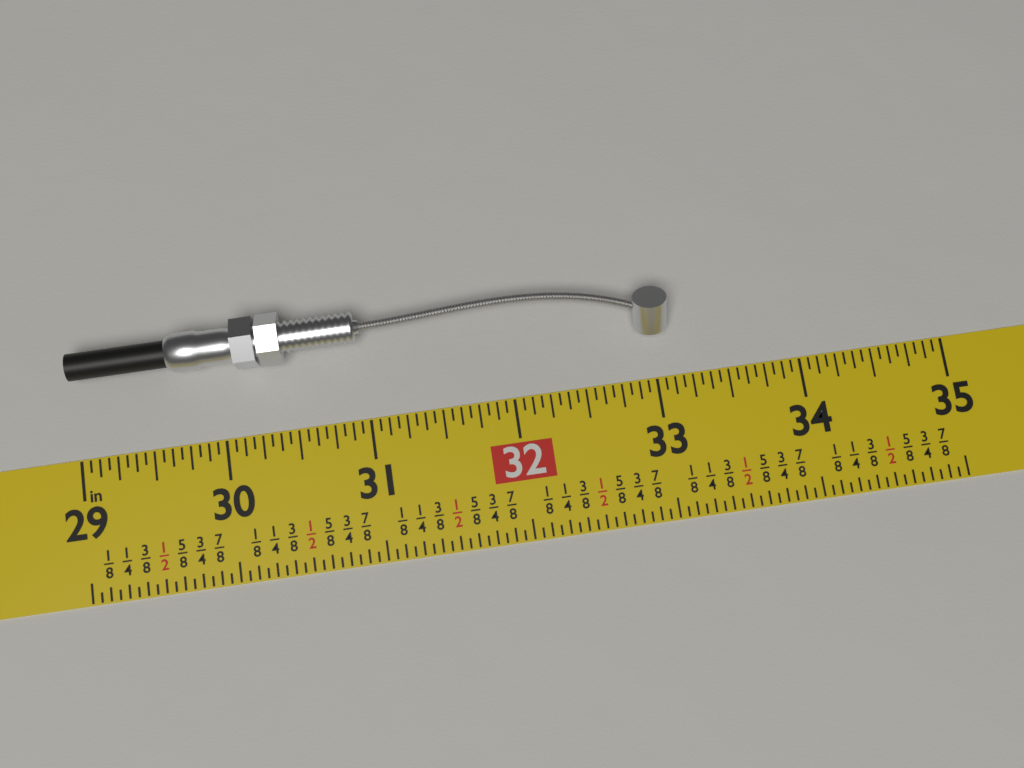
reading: 33.1250 in
